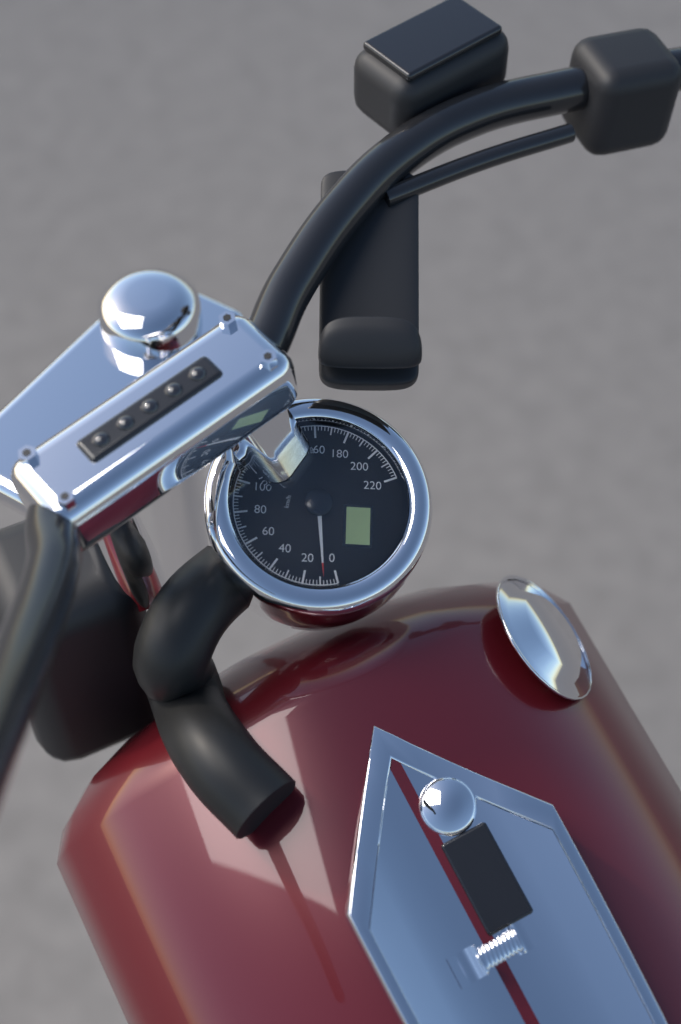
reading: 8 km/h
